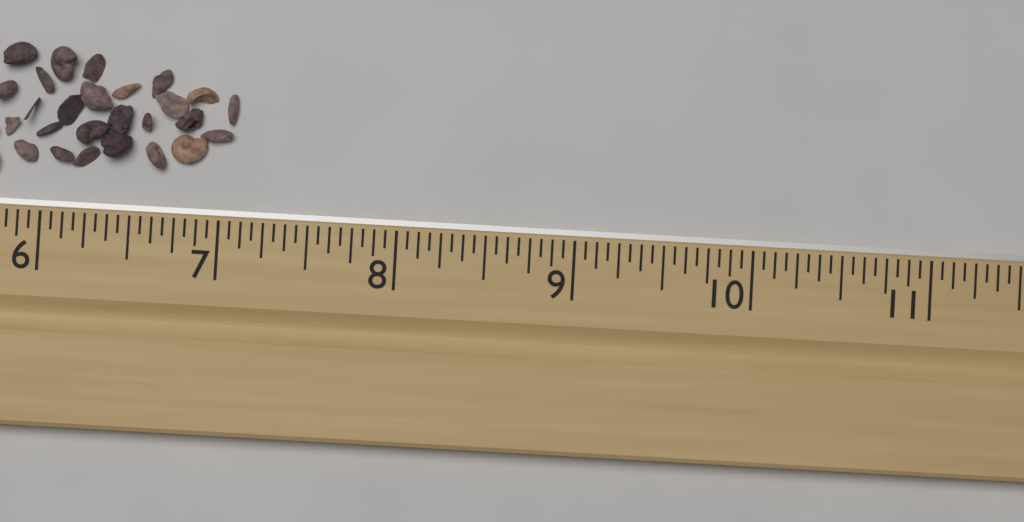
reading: 7.0625 in
